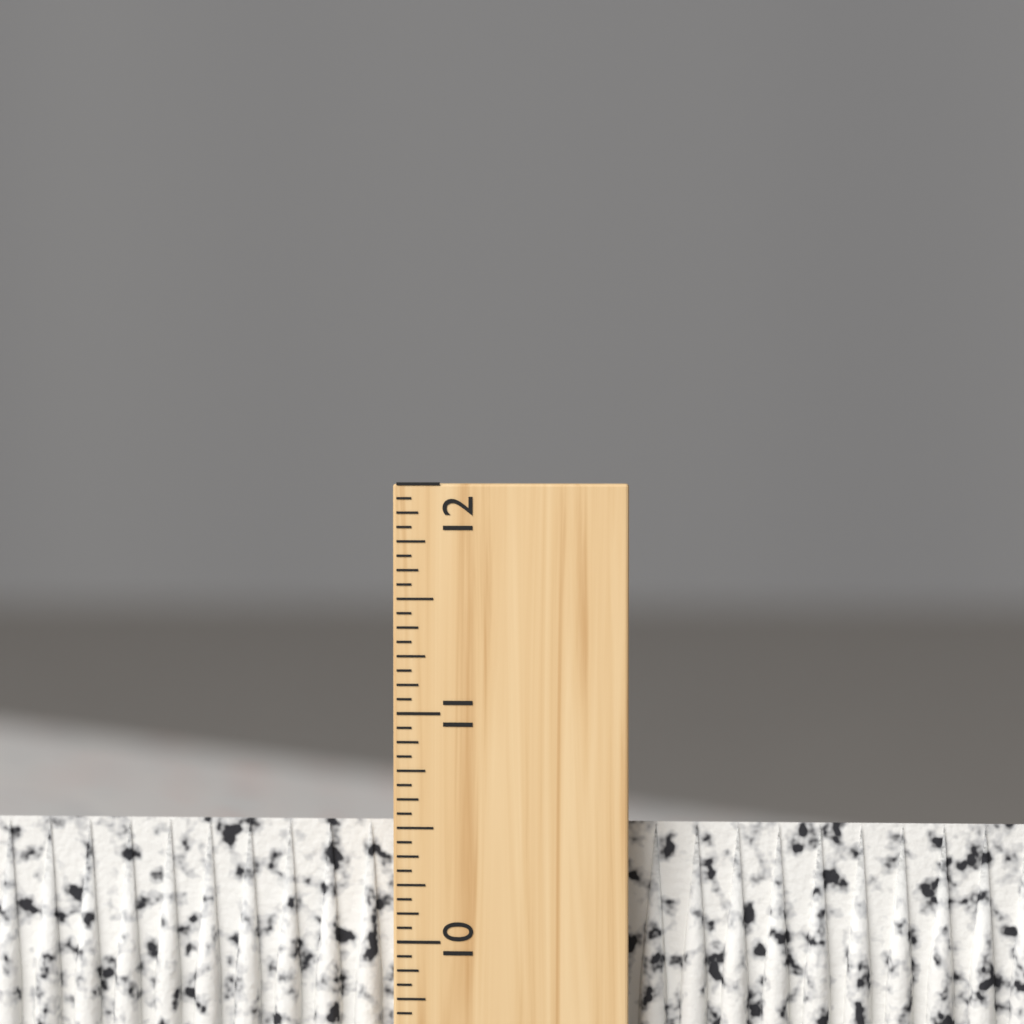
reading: 10.5000 inch
